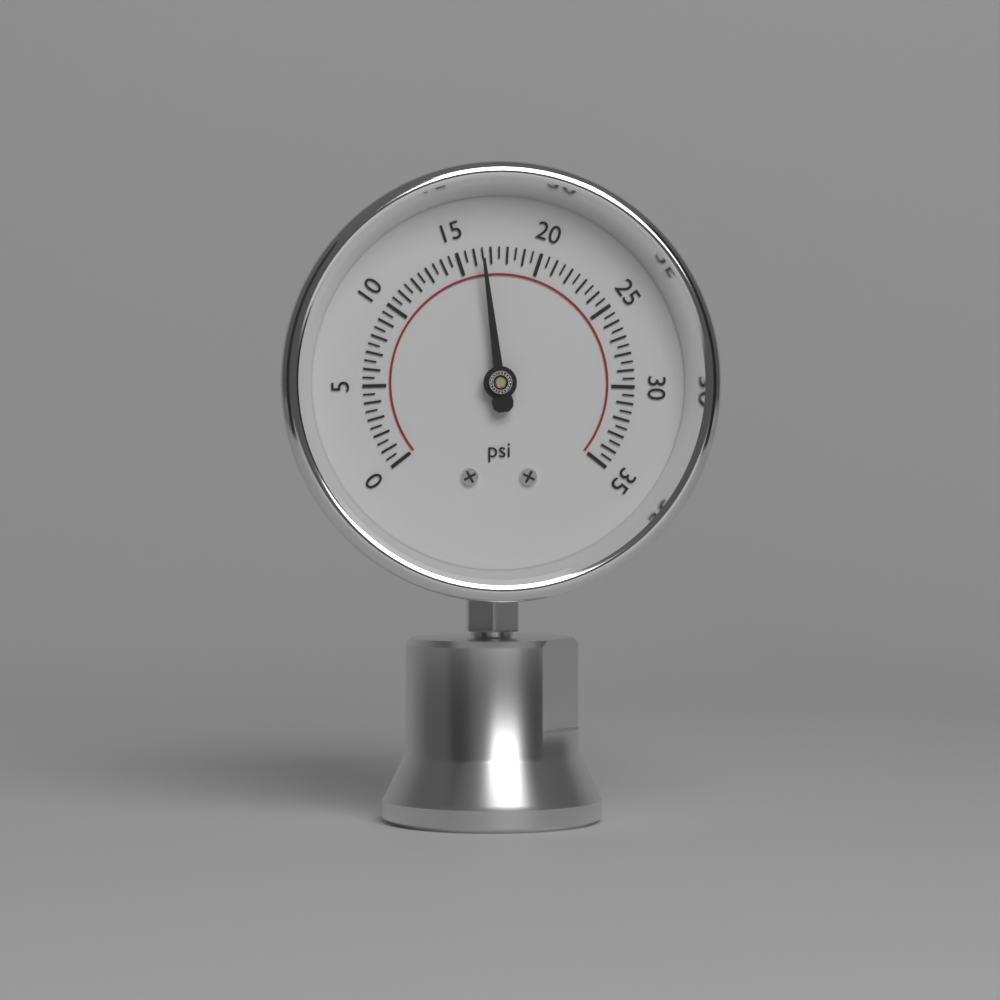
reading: 16.5 psi
